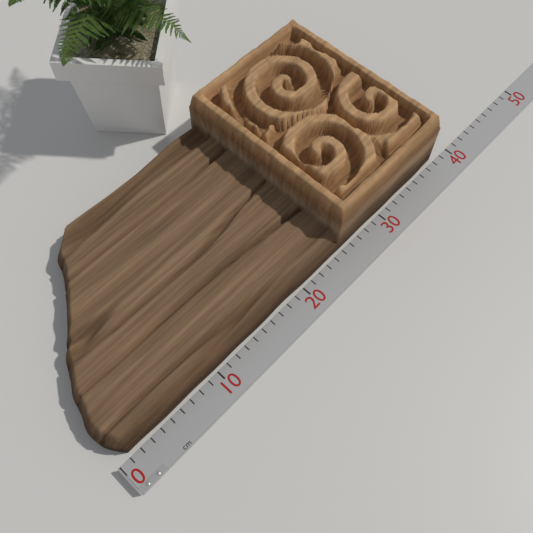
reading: 38 cm
